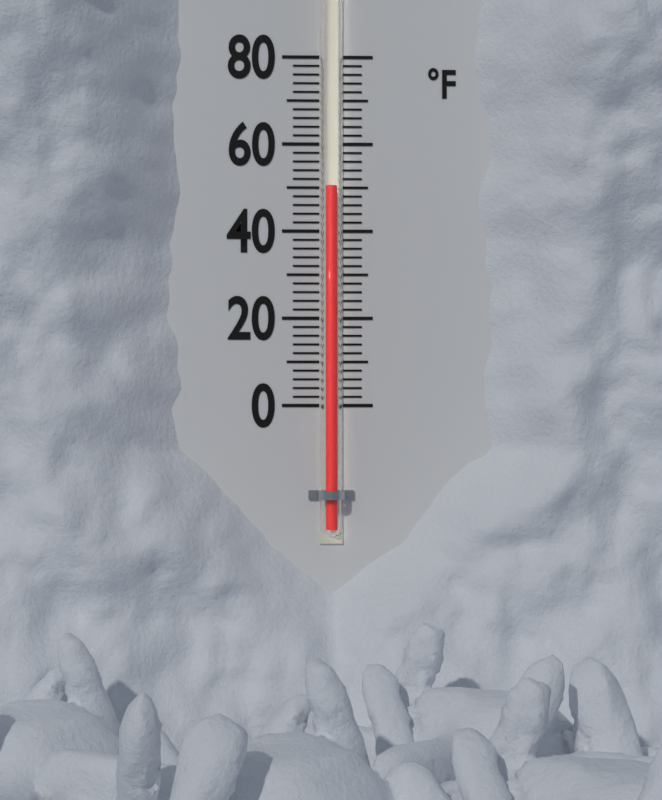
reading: 50 °F
